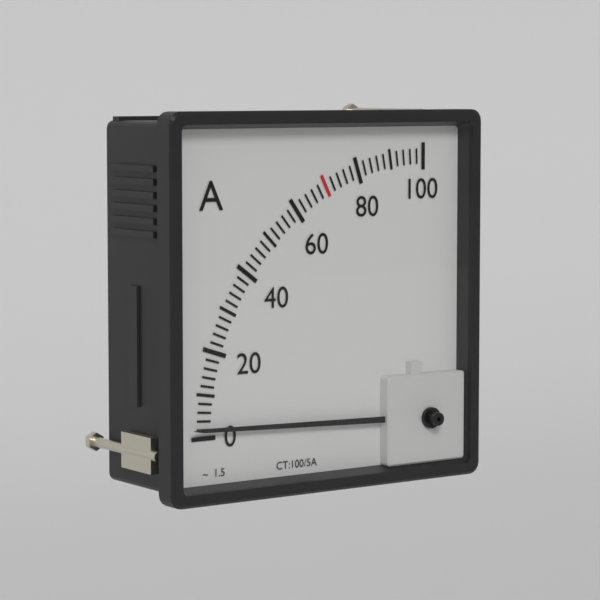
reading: 2 A
